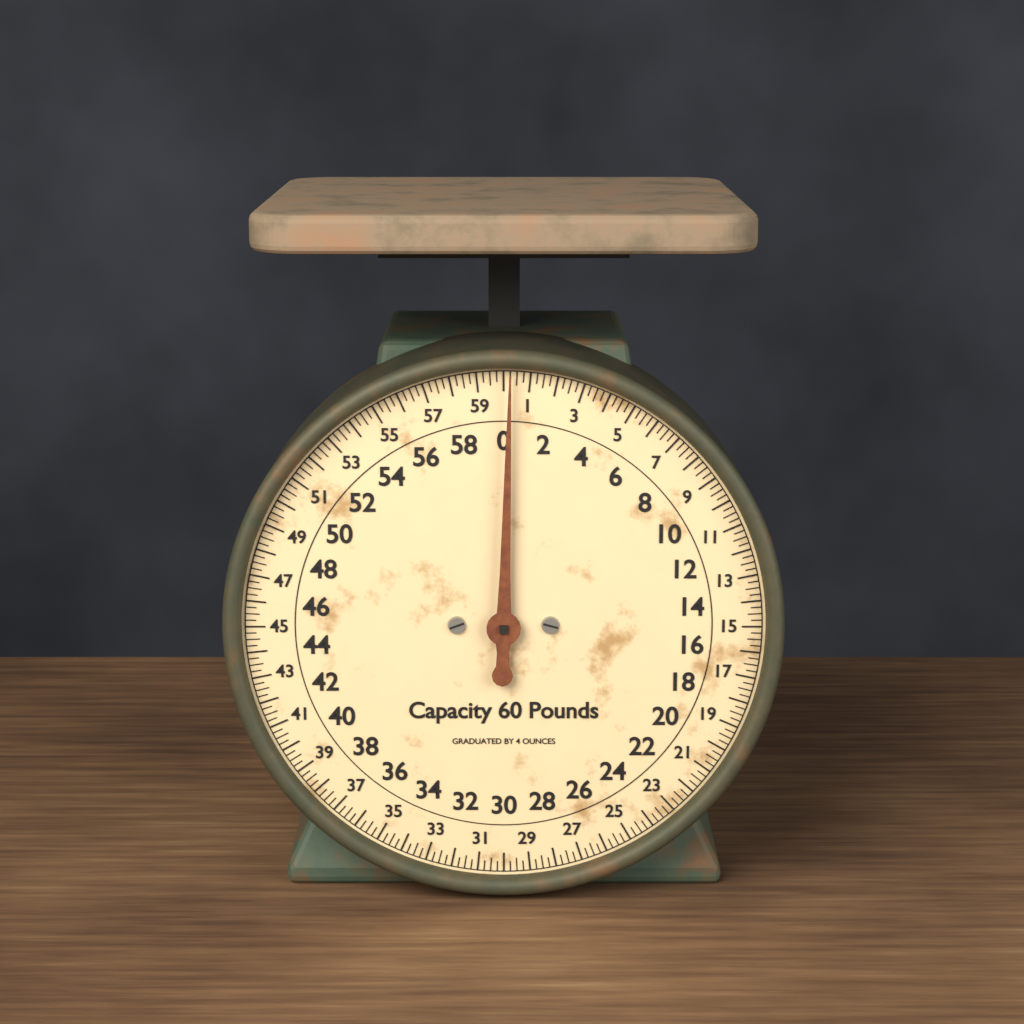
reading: 0.25 Pounds
